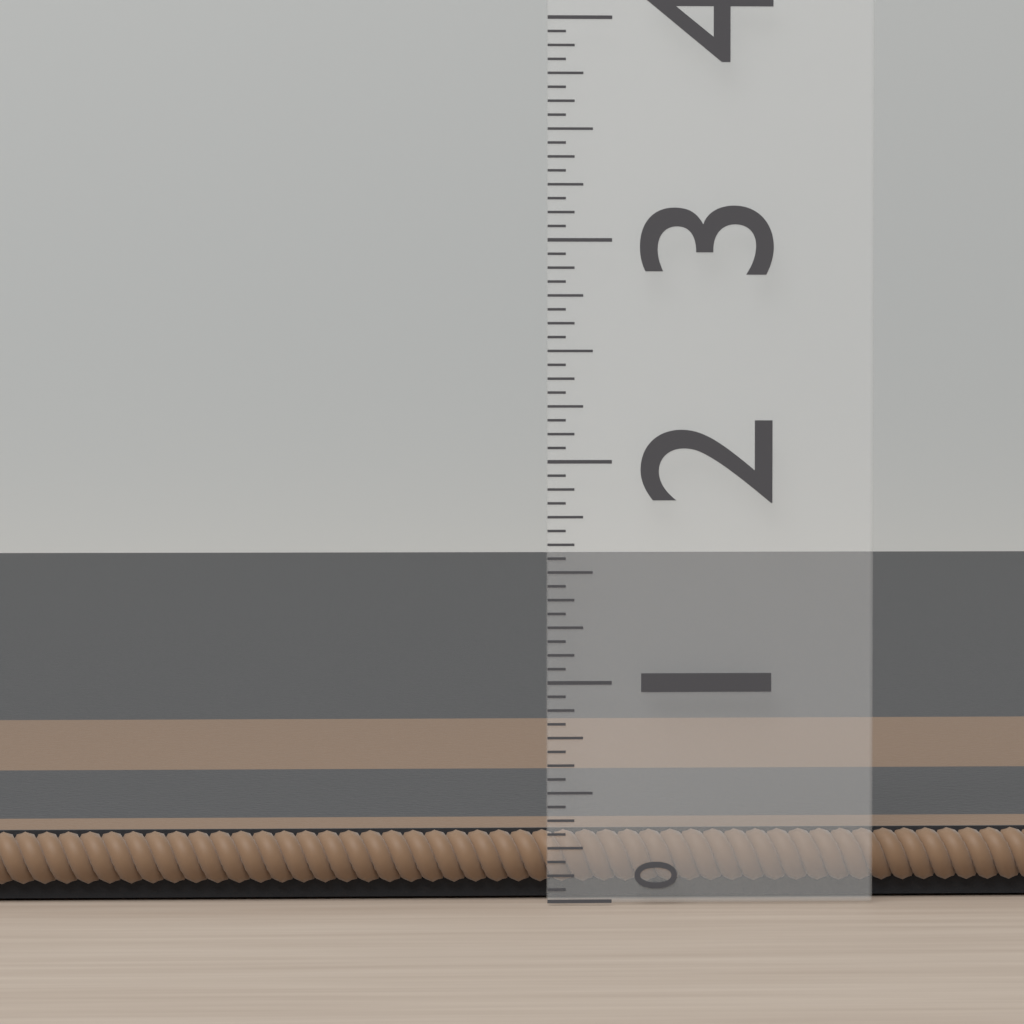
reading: 0.3125 (no unit)
